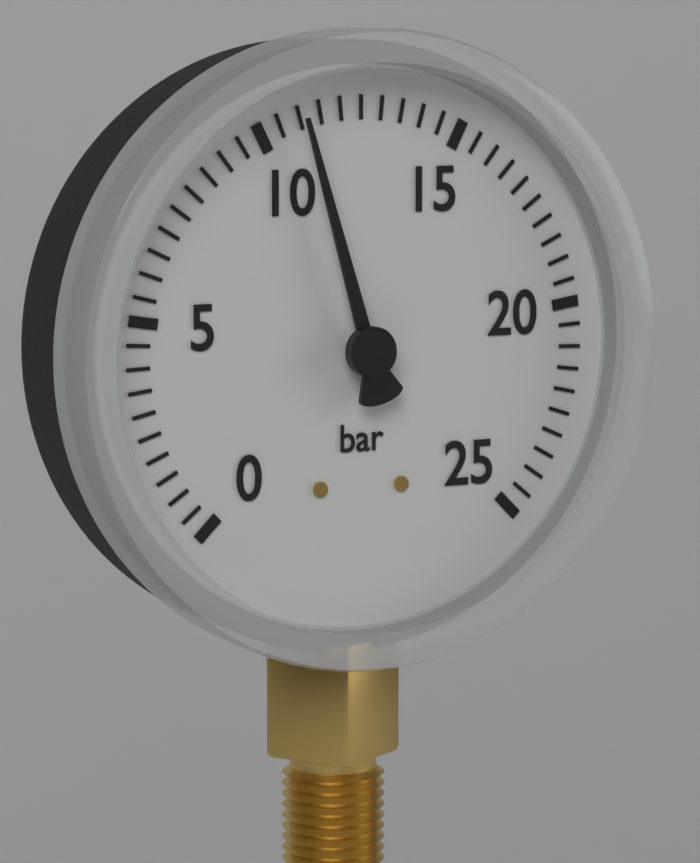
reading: 11.0 bar
